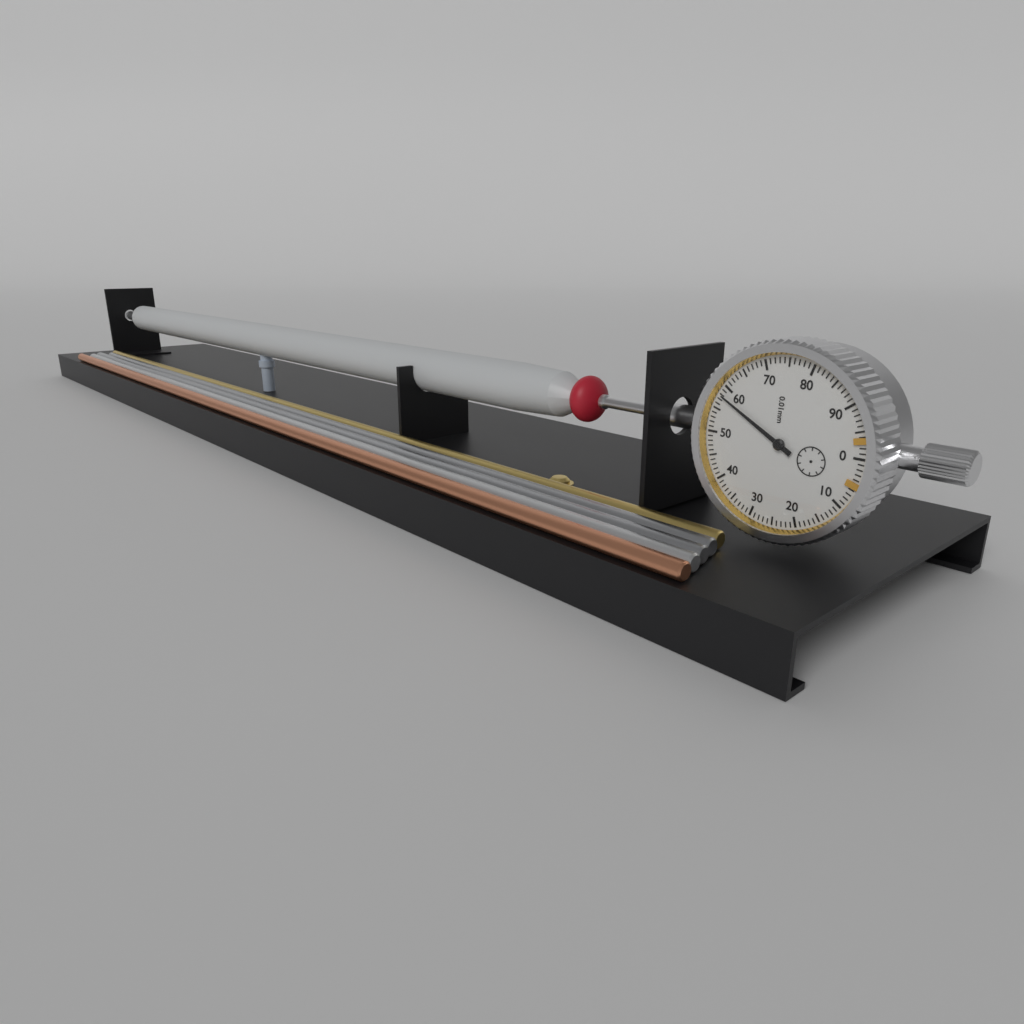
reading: 0.58 mm
